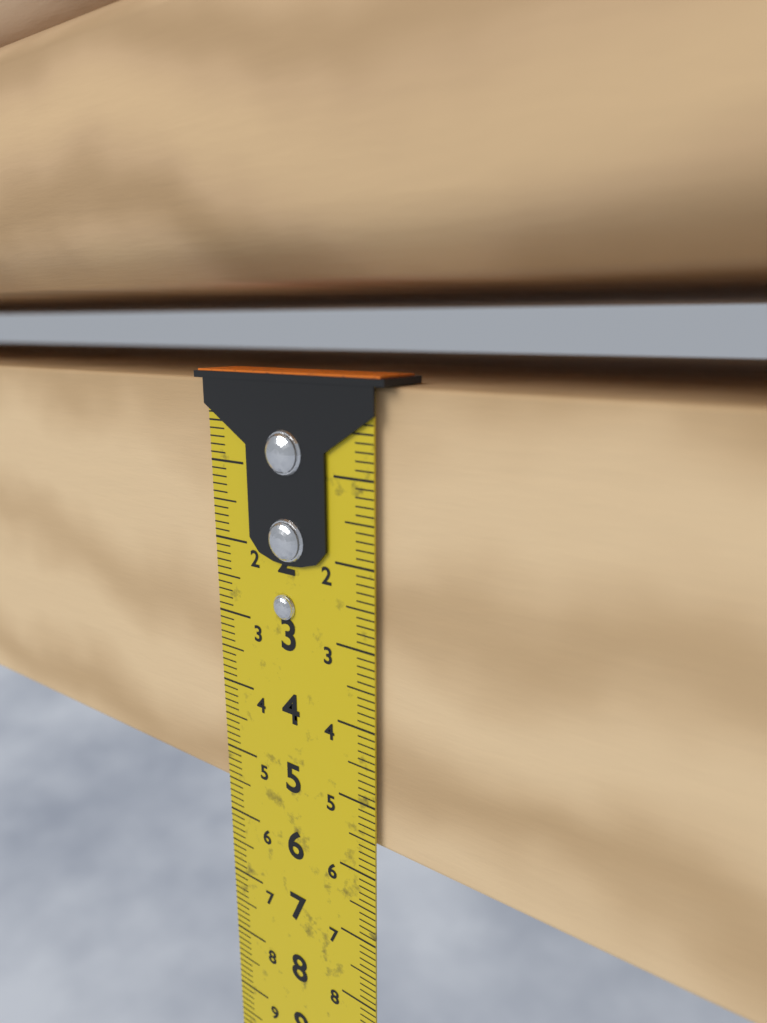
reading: 5.6 cm
